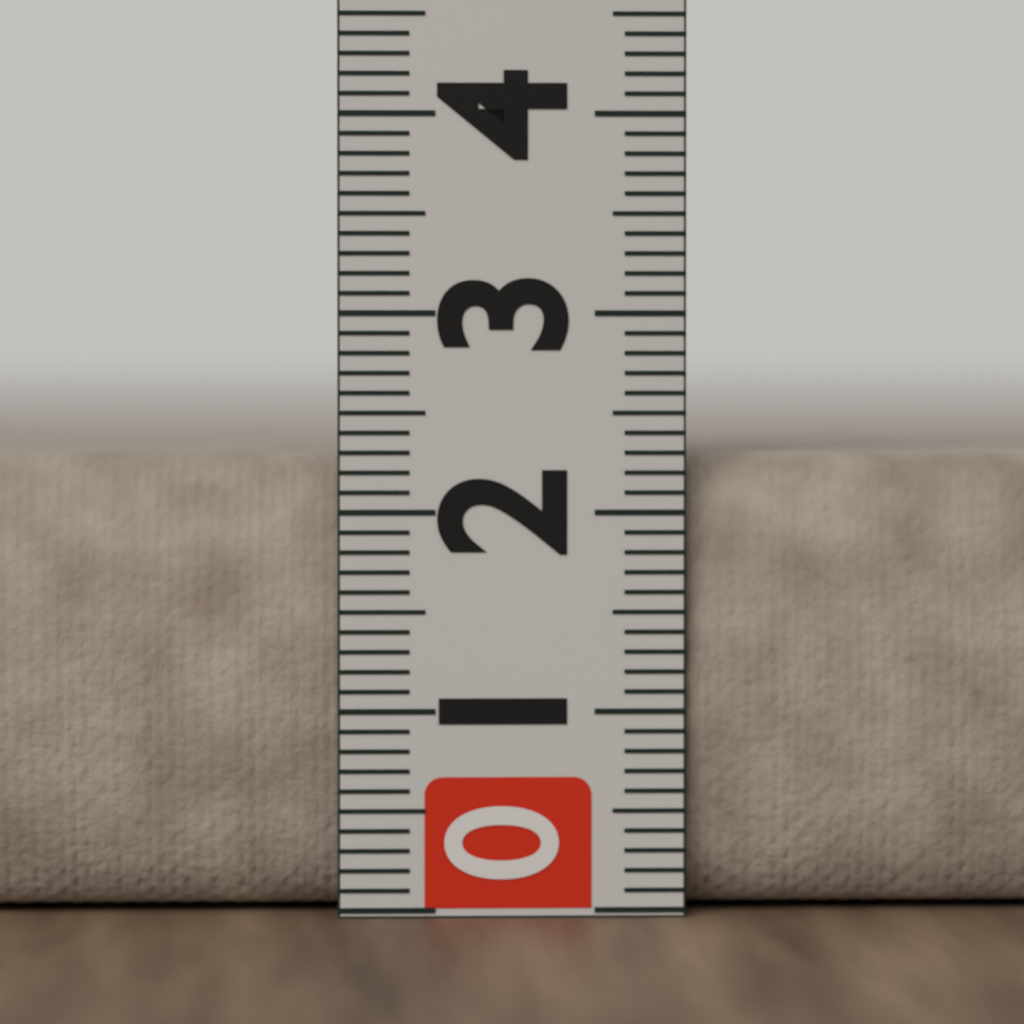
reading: 2.3 (no unit)
